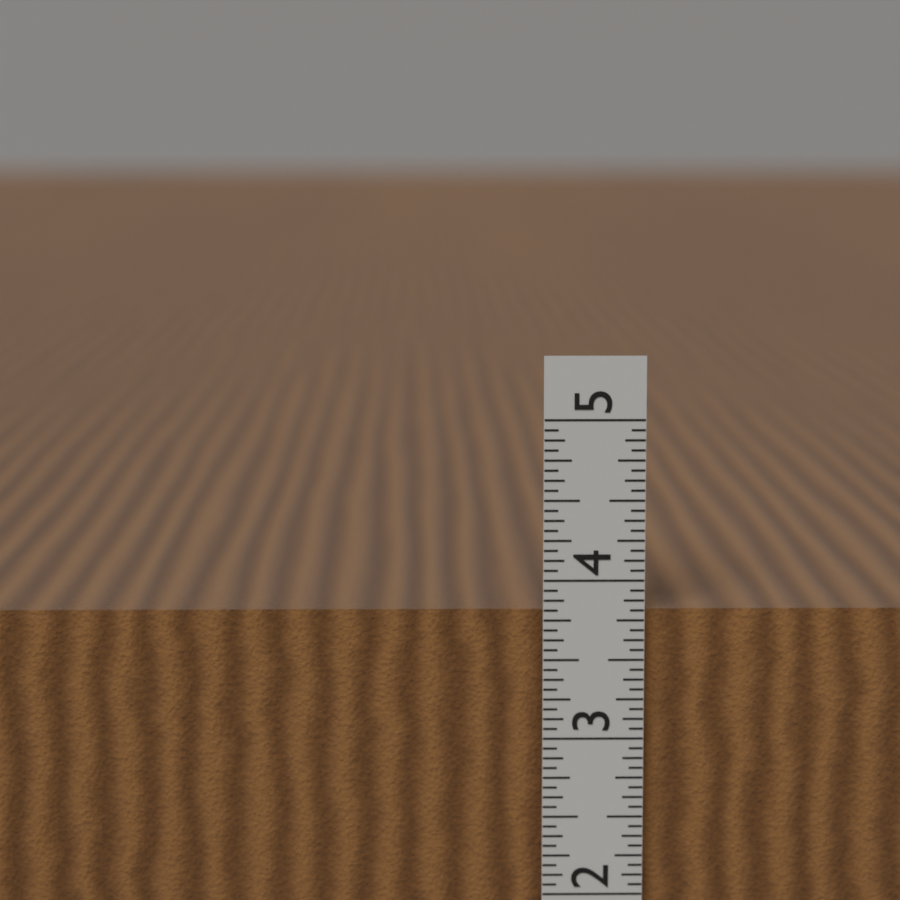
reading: 3.8750 in
